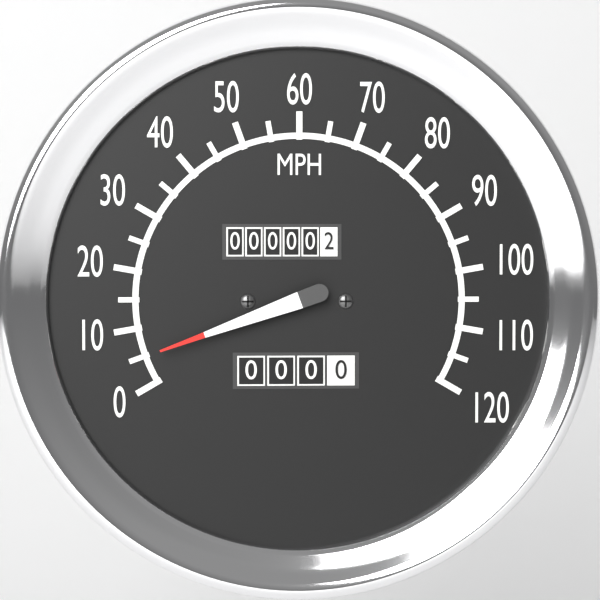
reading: 5 MPH
